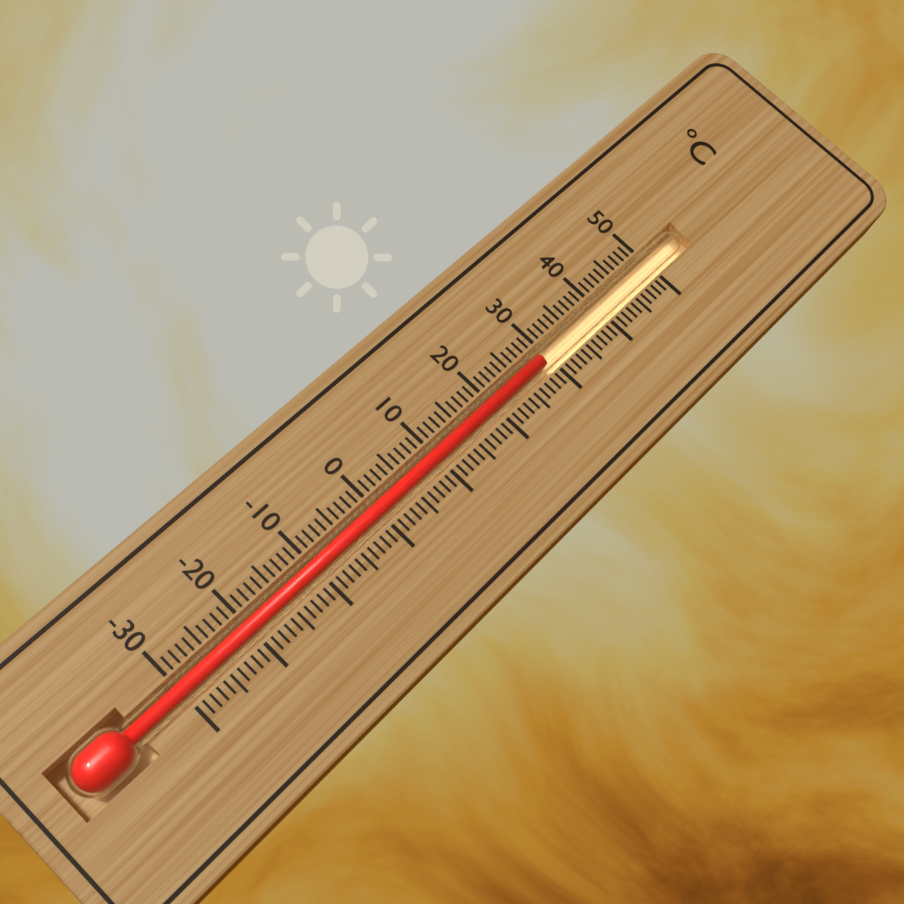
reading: 29 °C
